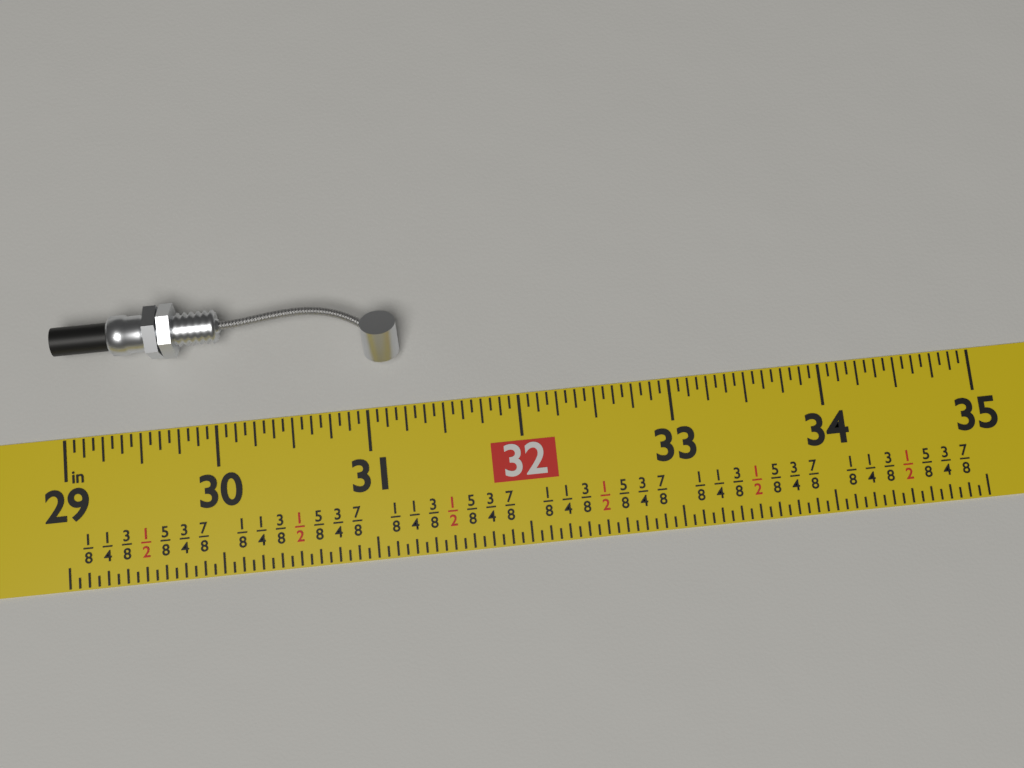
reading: 31.2500 in
